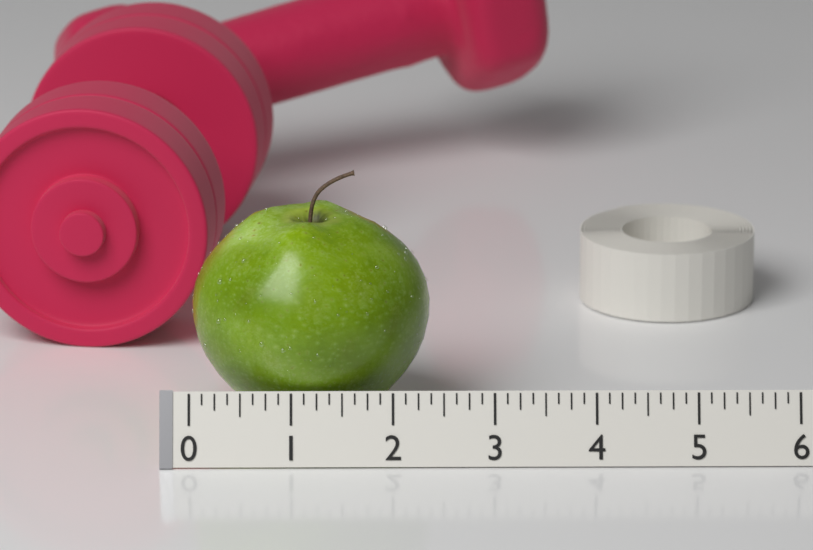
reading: 2.375 (no unit)
